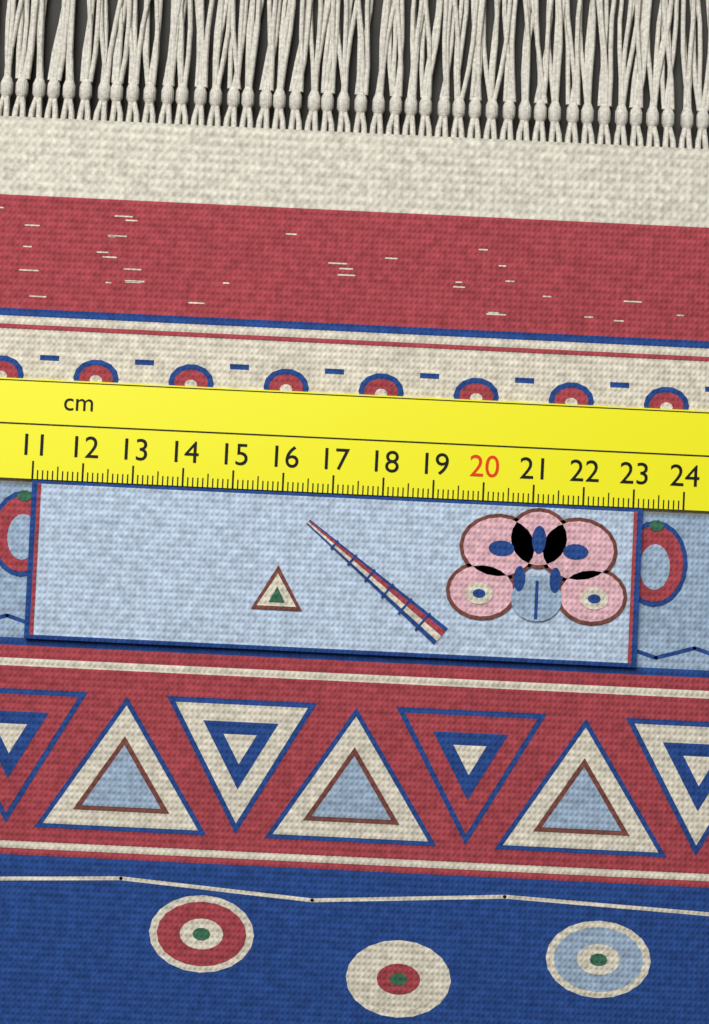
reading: 23.2 cm
